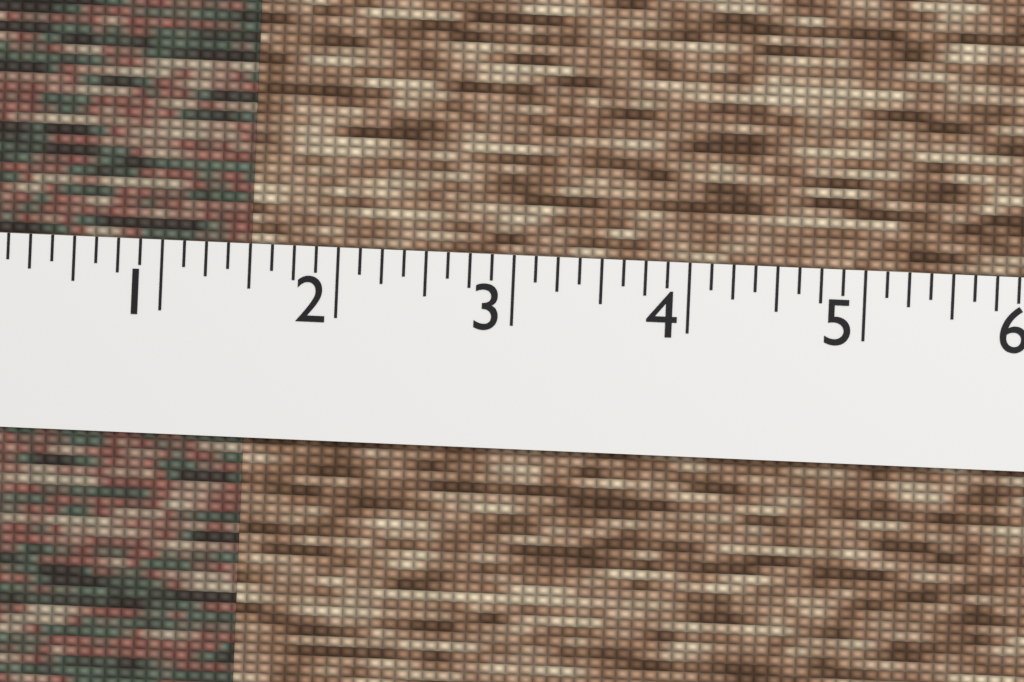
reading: 1.500 (no unit)
